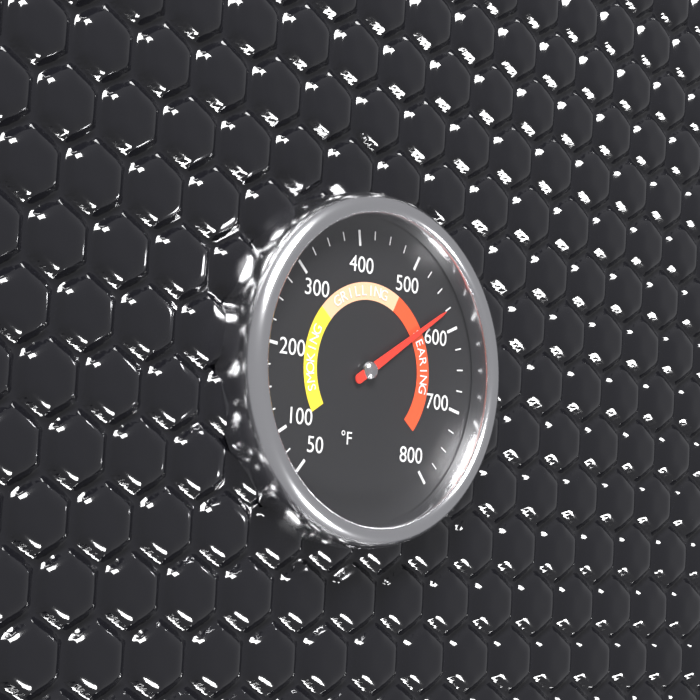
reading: 575 °F
